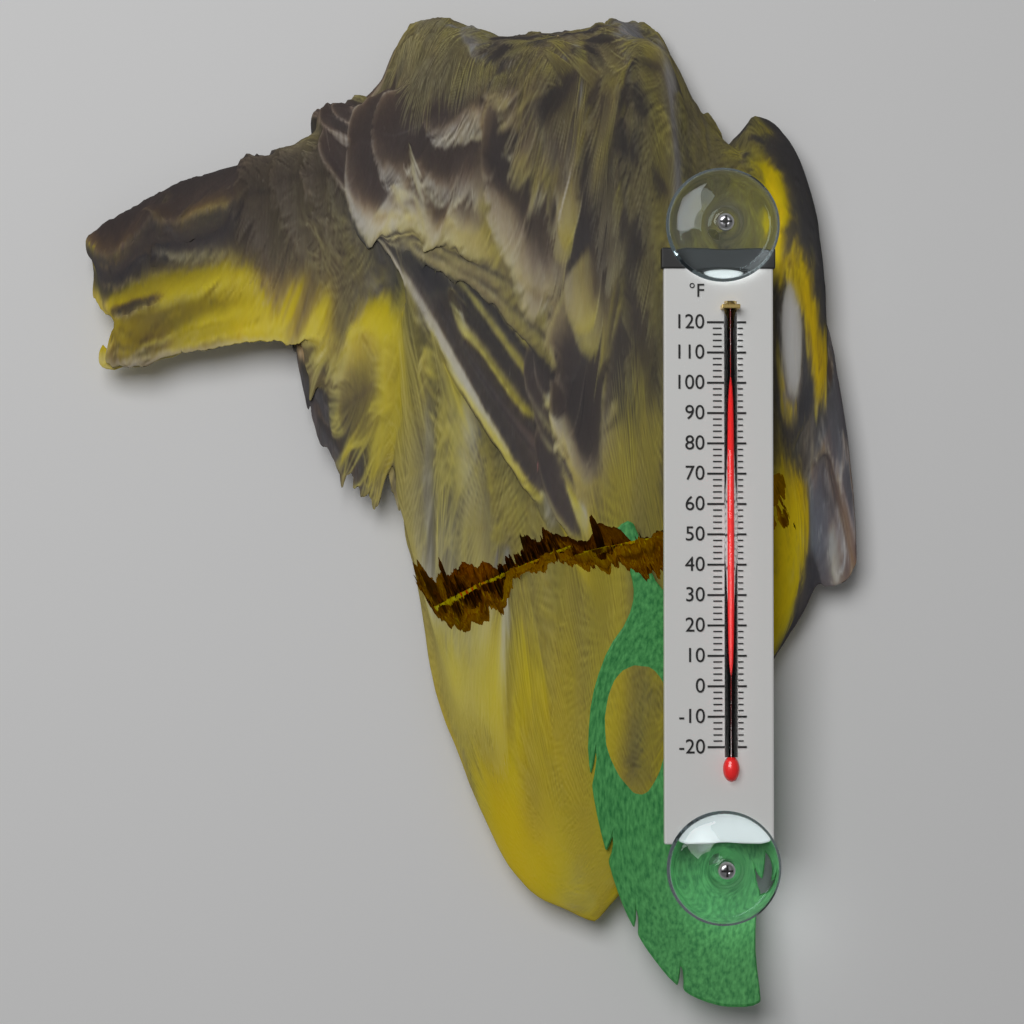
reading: 106 °F
